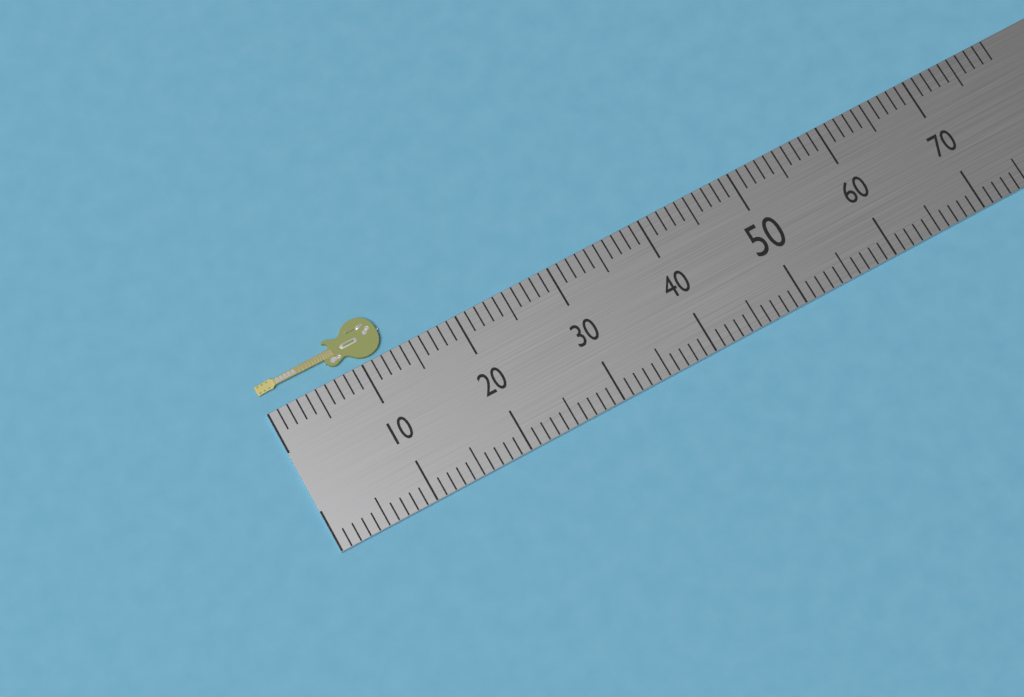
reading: 13 (no unit)
